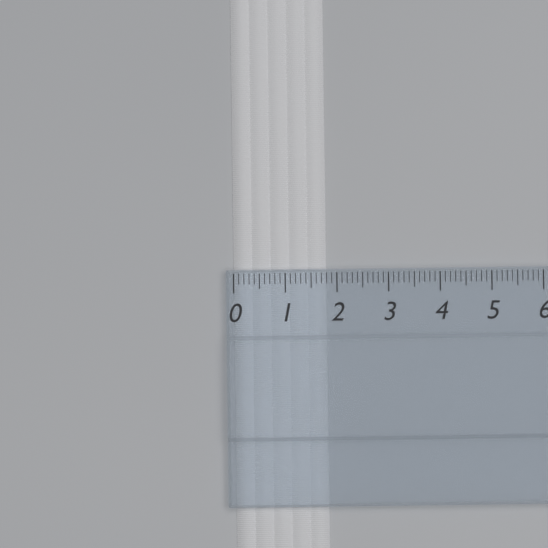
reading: 1.8 (no unit)
